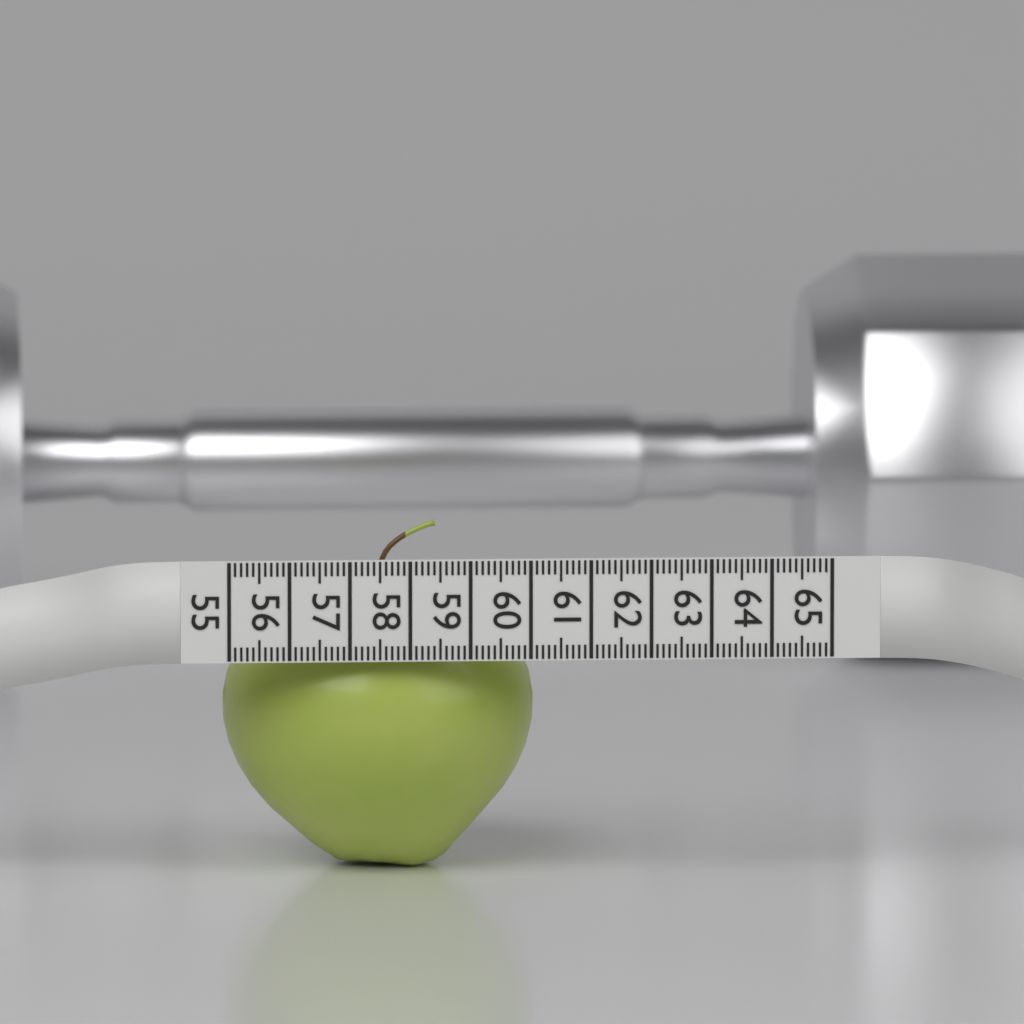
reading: 60.2 (no unit)
